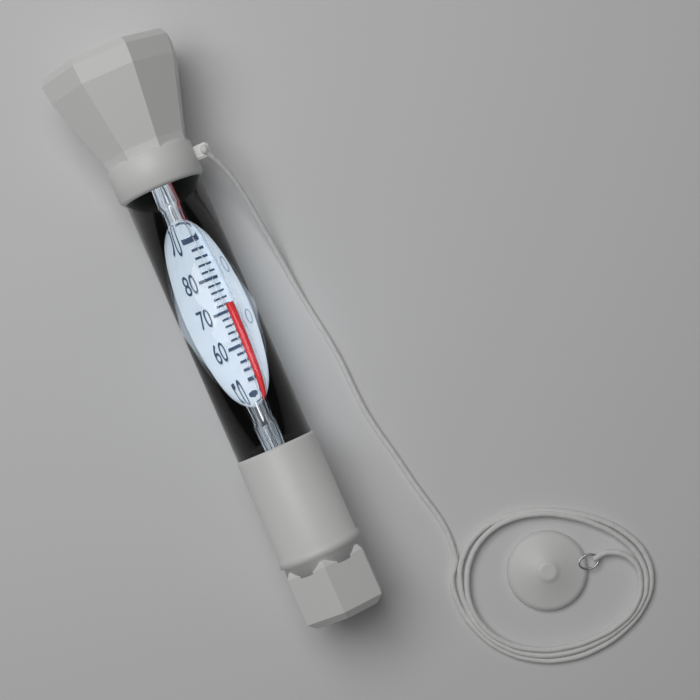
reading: 72 °F
